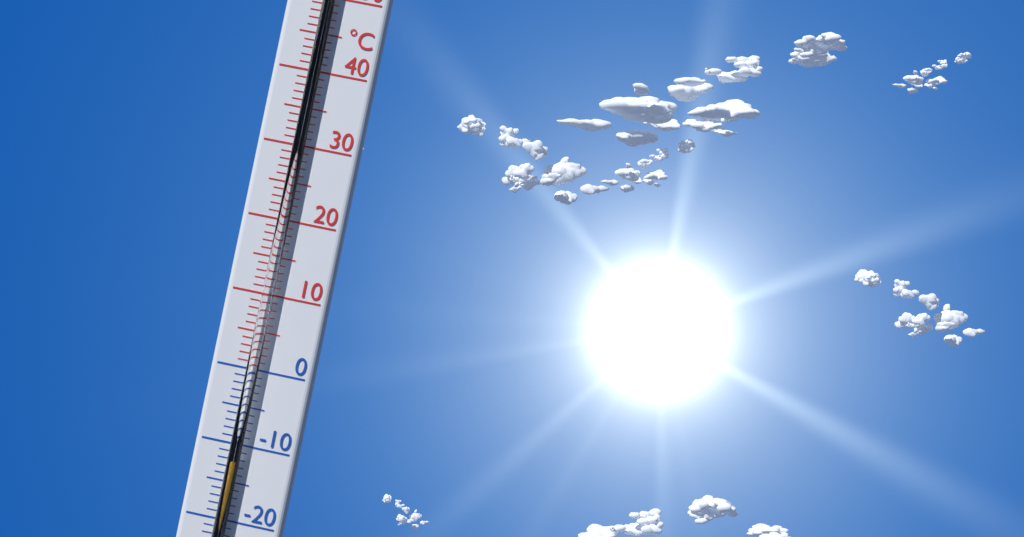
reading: -12 °C
